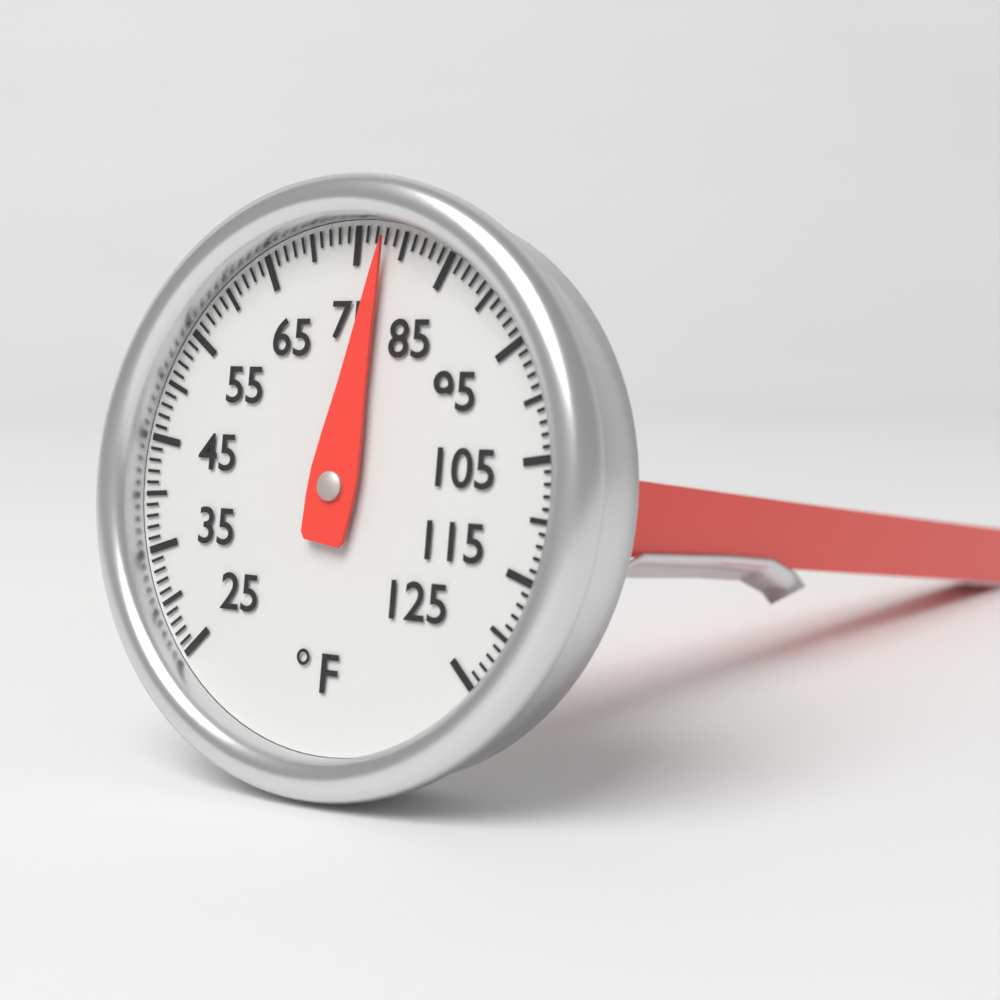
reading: 78 °F
